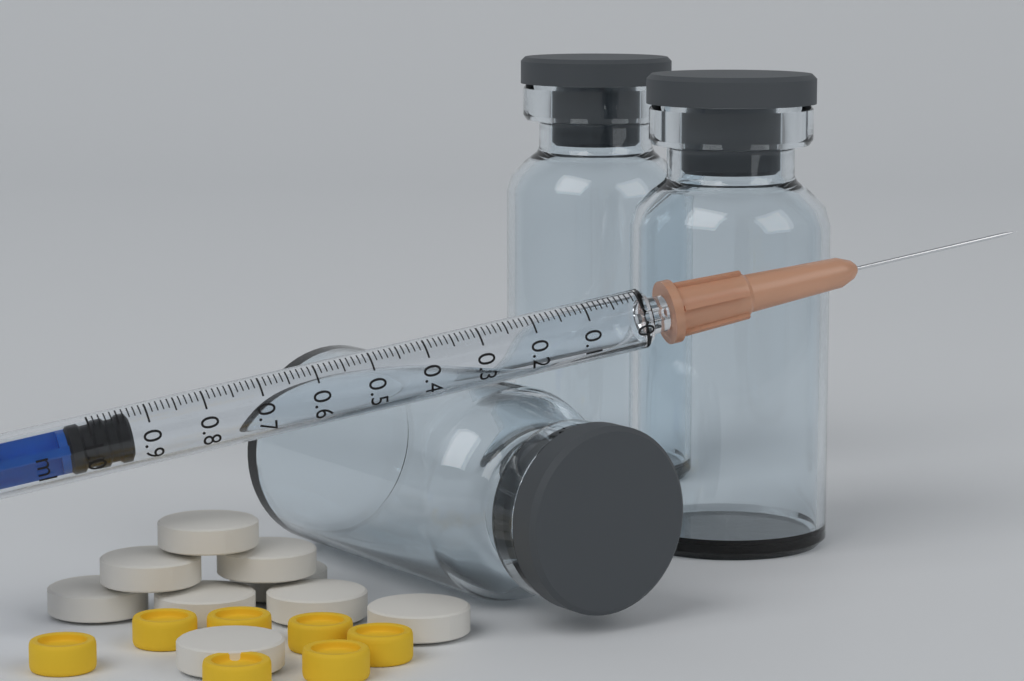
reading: 0.93 ml
